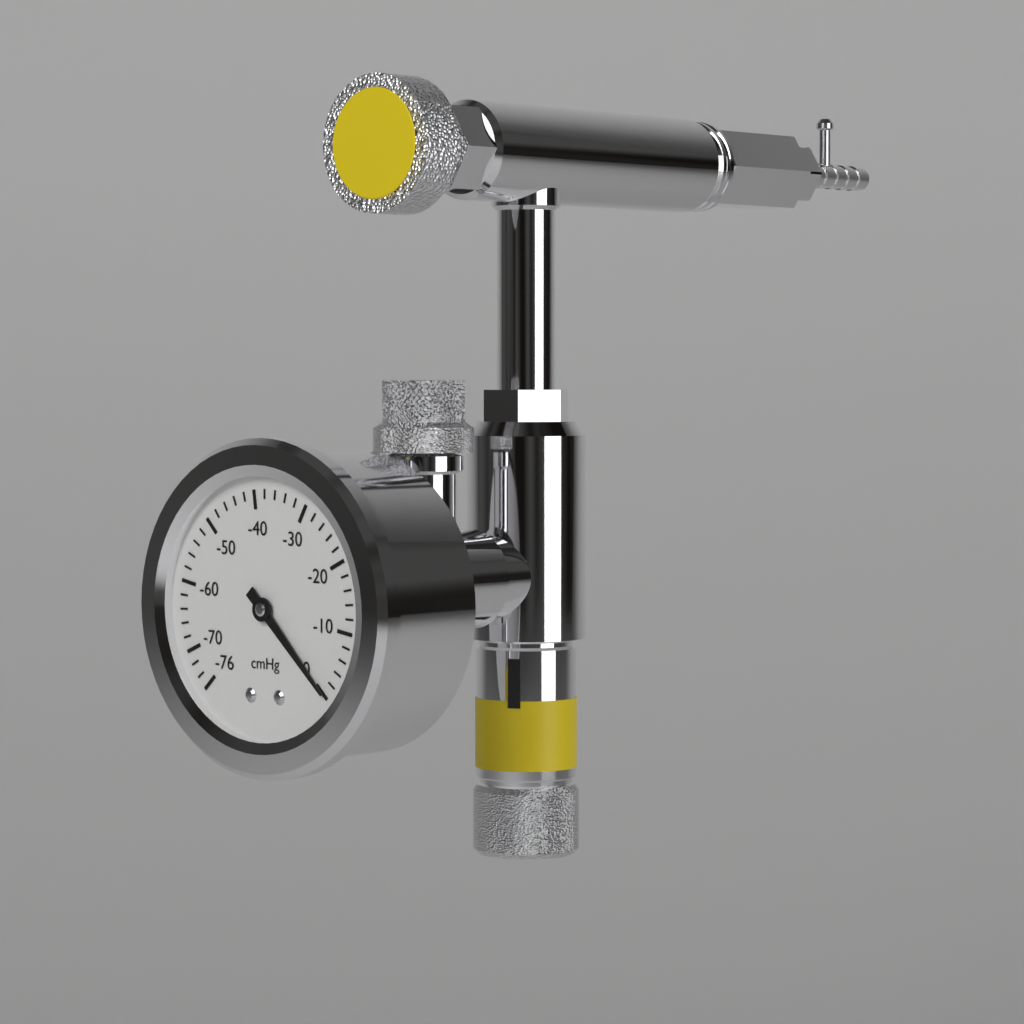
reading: 0 cmHg
